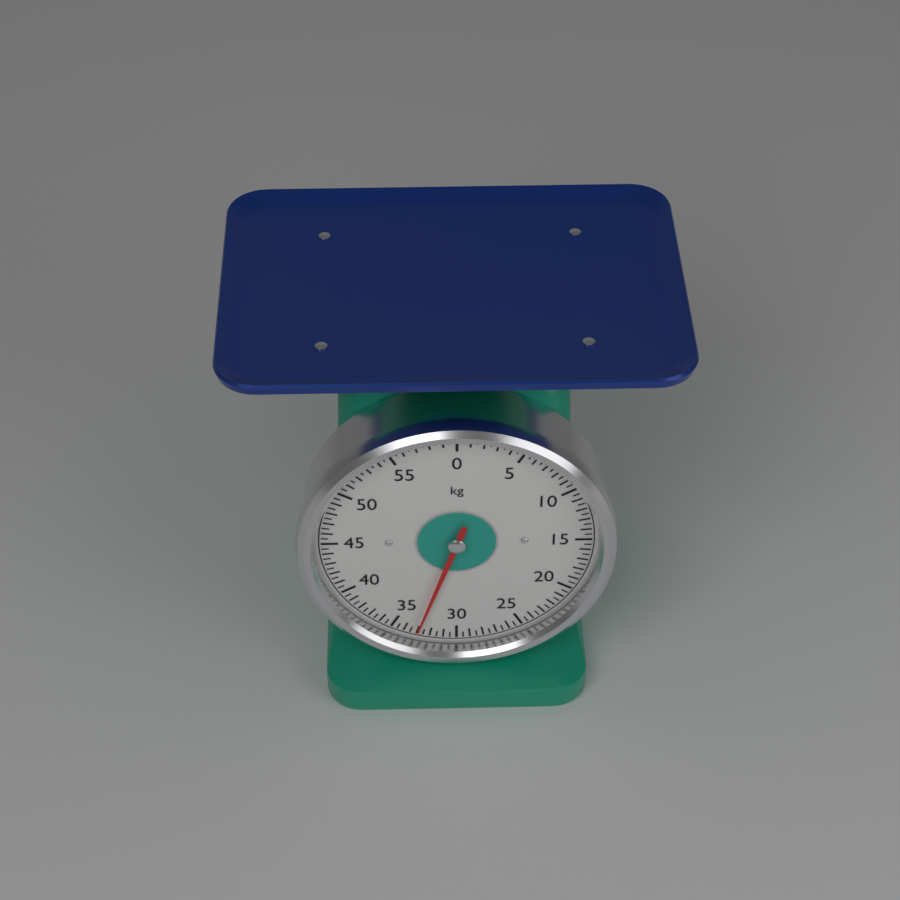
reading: 33.0 kg
